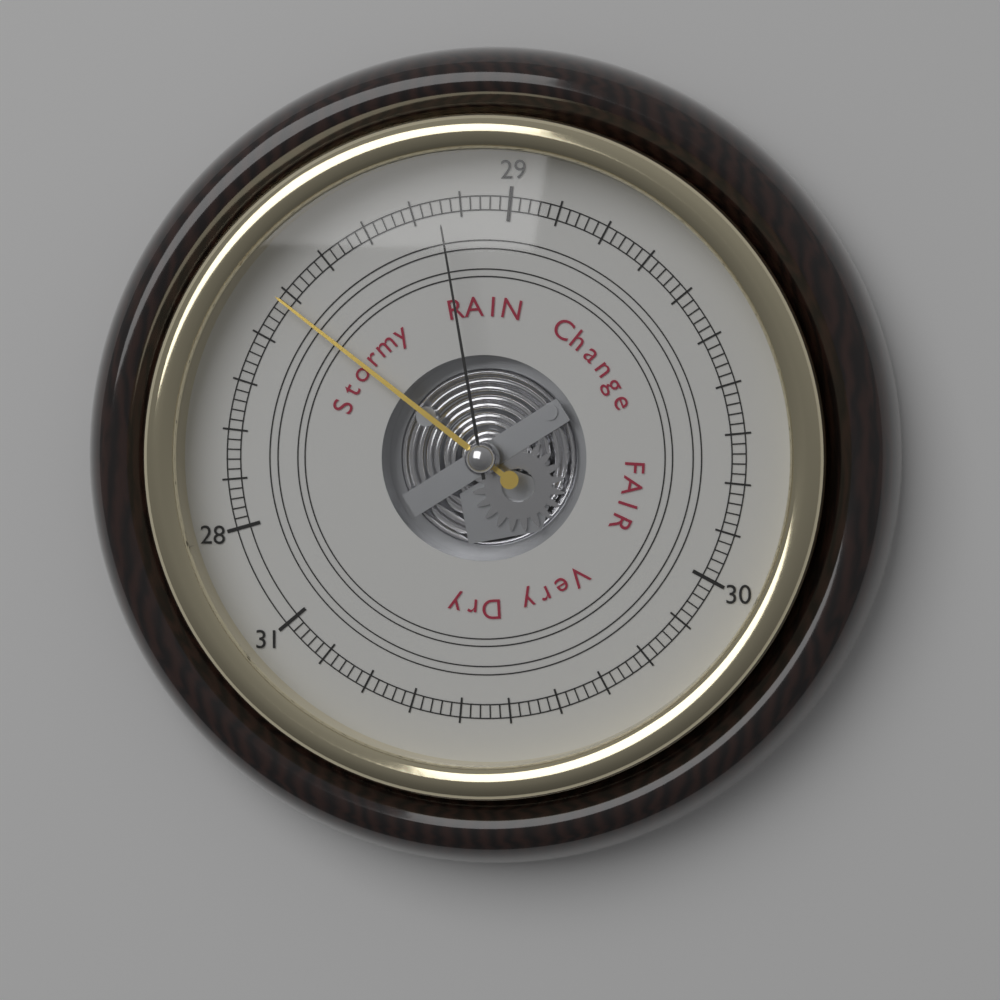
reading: 28.48 (no unit)
